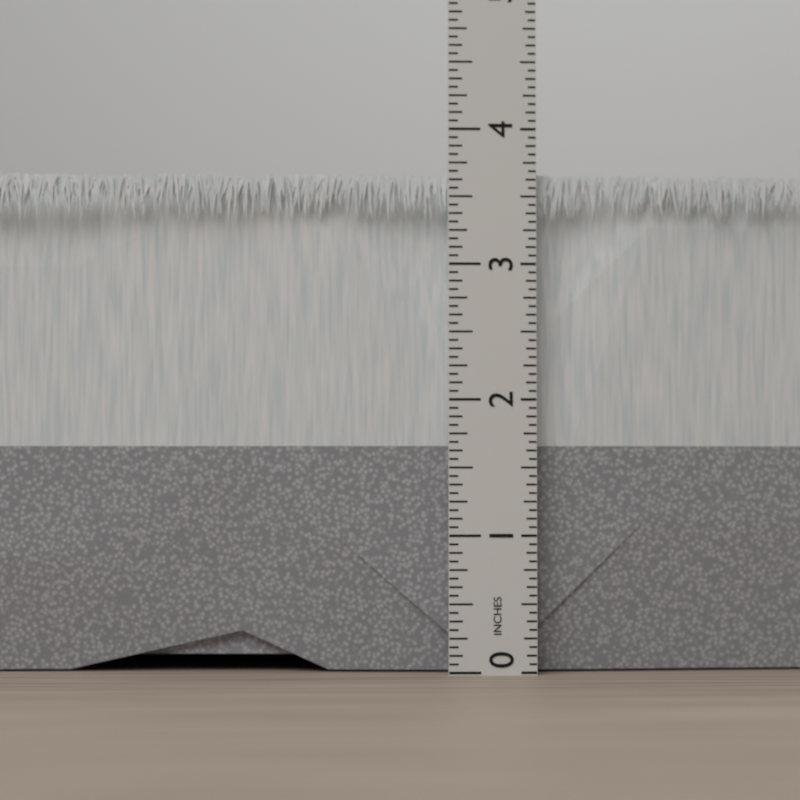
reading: 3.6875 in
